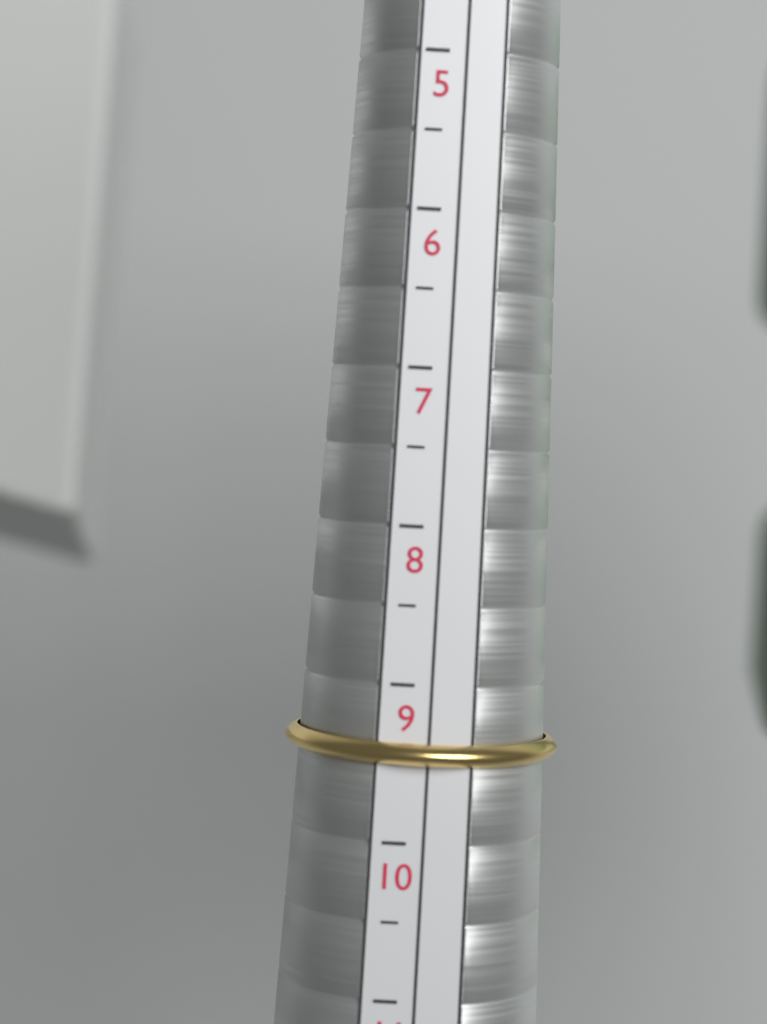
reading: 9.5 (no unit)
